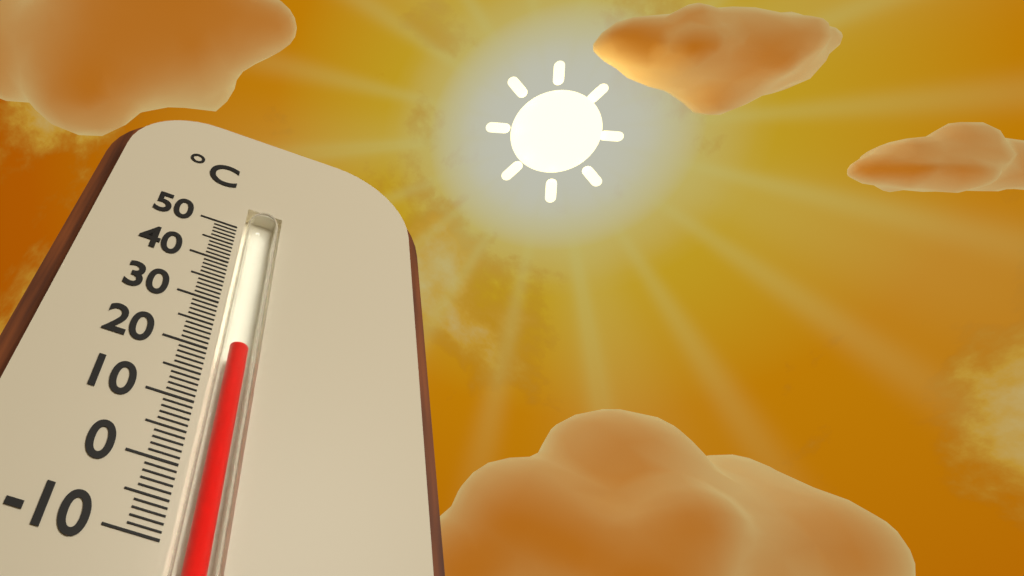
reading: 22 °C
